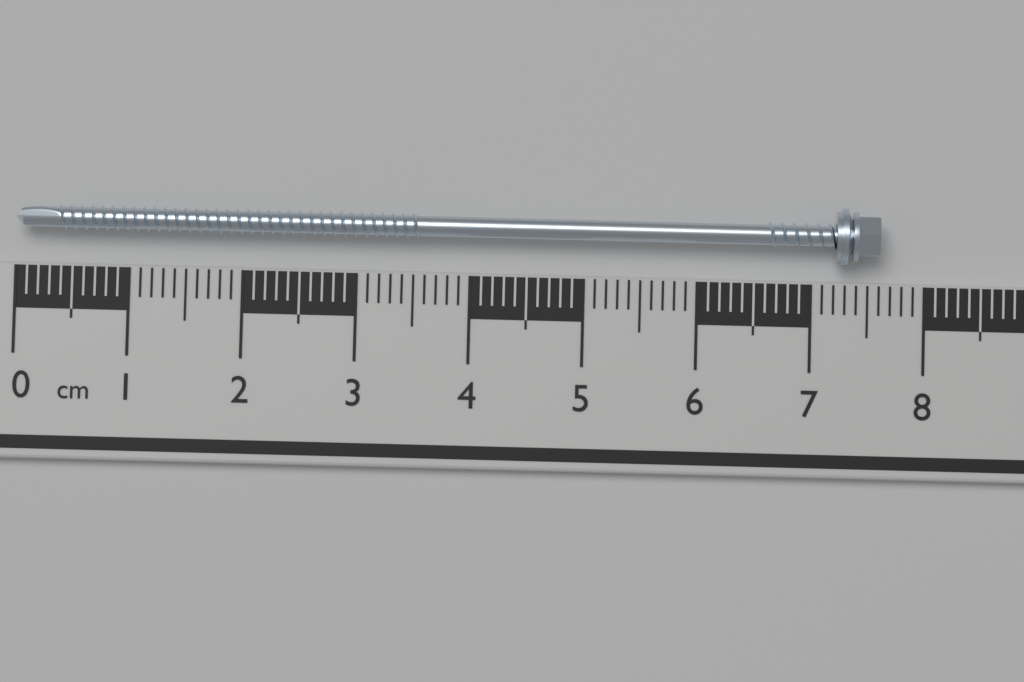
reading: 7.6 cm
